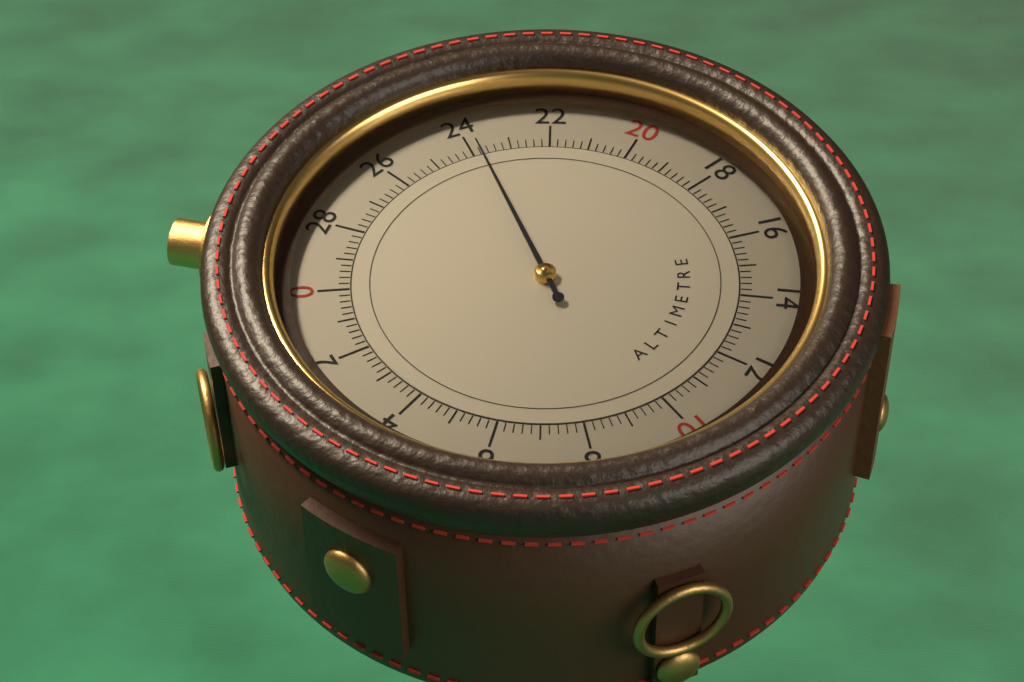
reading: 23.8 (no unit)
